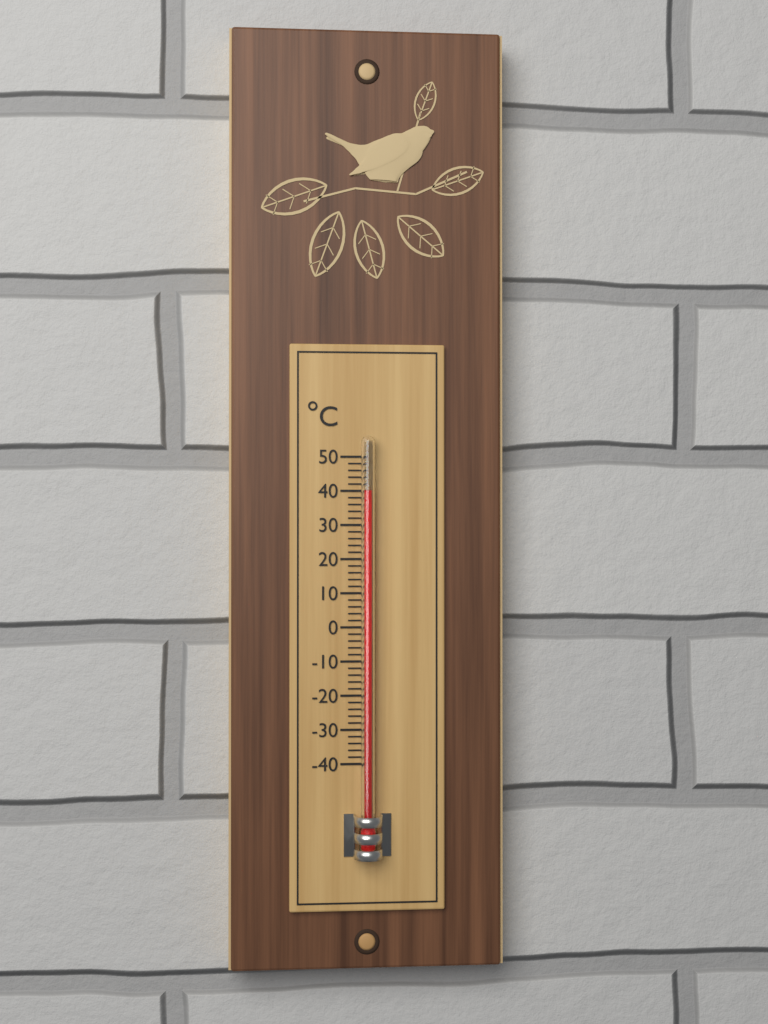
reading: 40 °C
